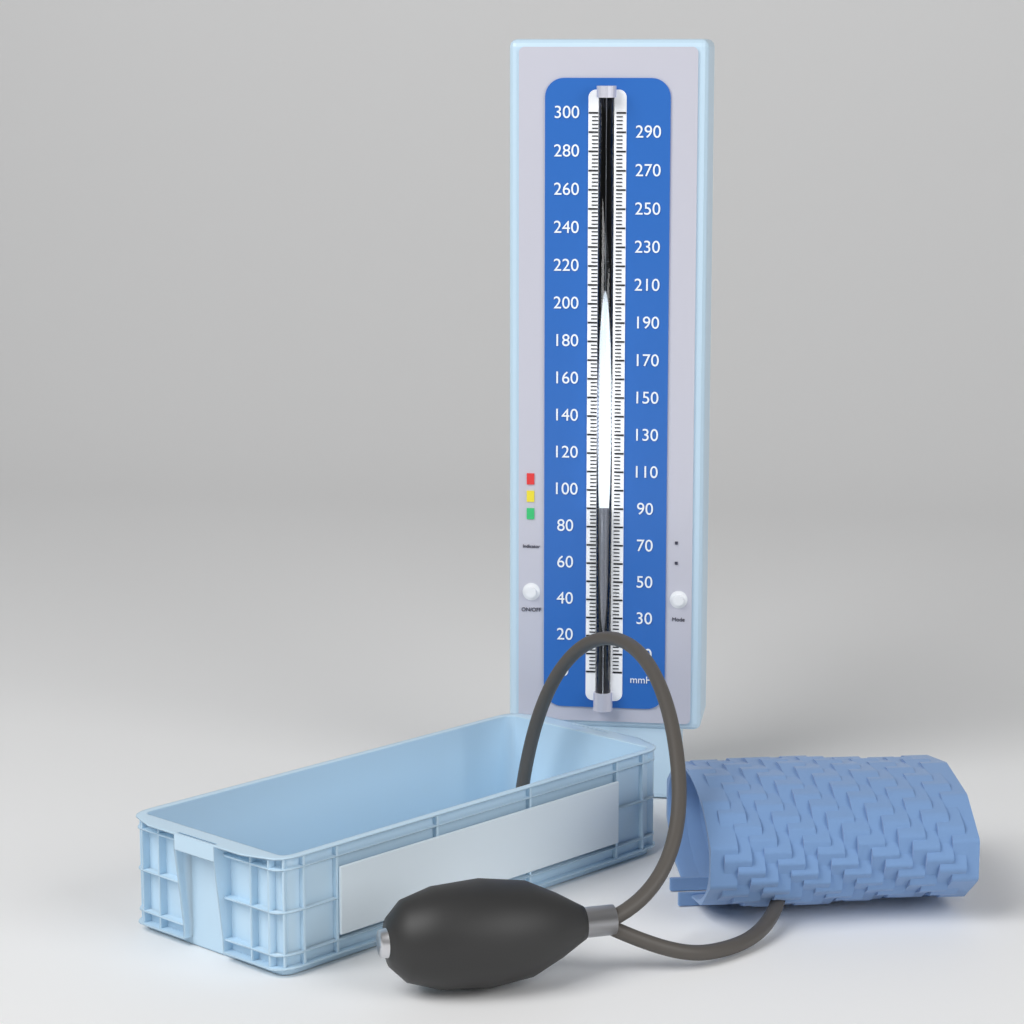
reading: 92 mmHg
